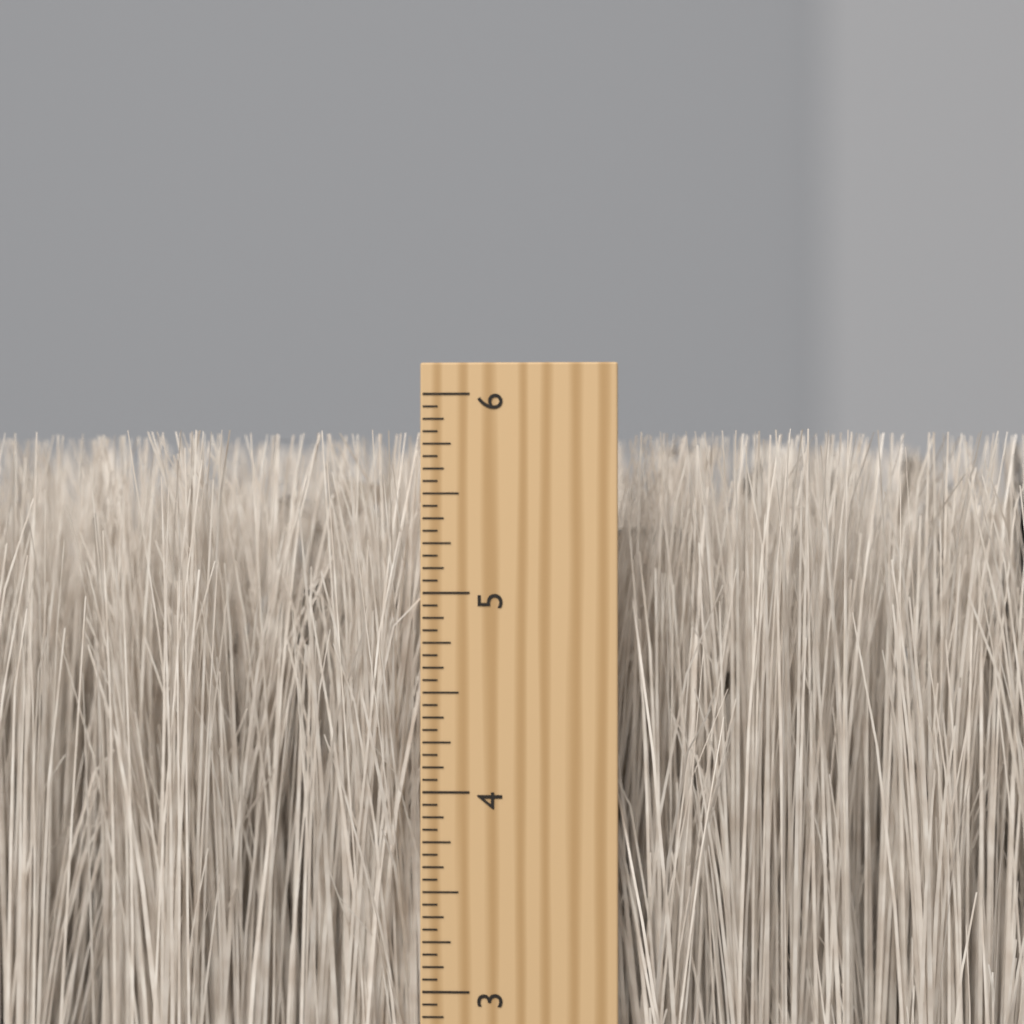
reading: 5.8125 inch
